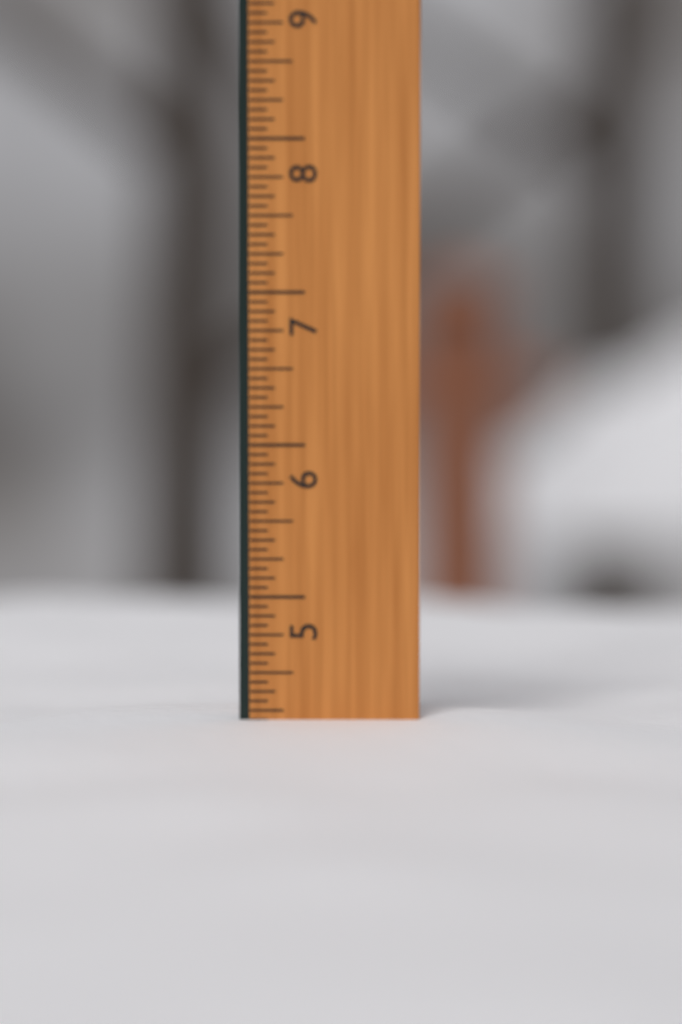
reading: 4.1875 in
